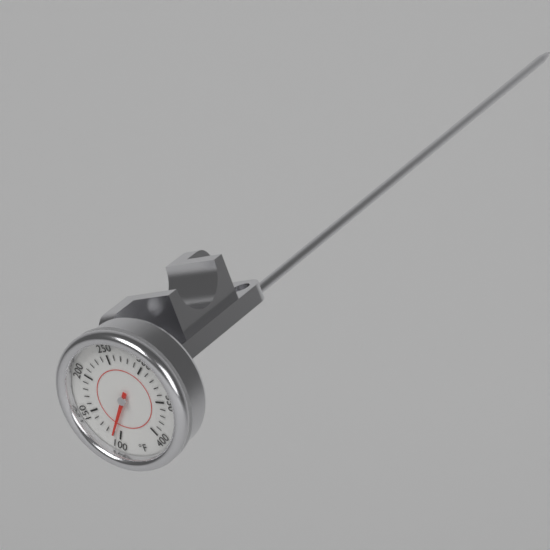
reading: 110 °F
